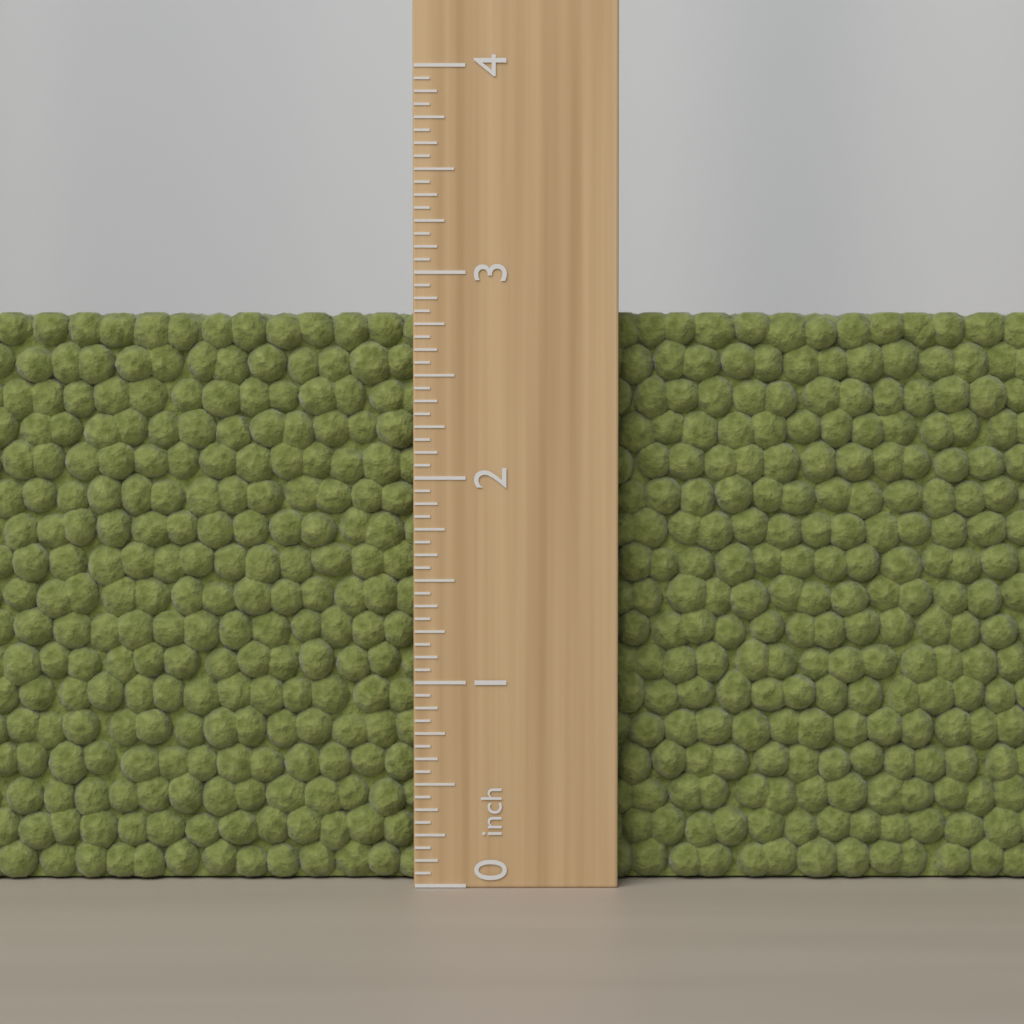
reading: 2.8125 inch
